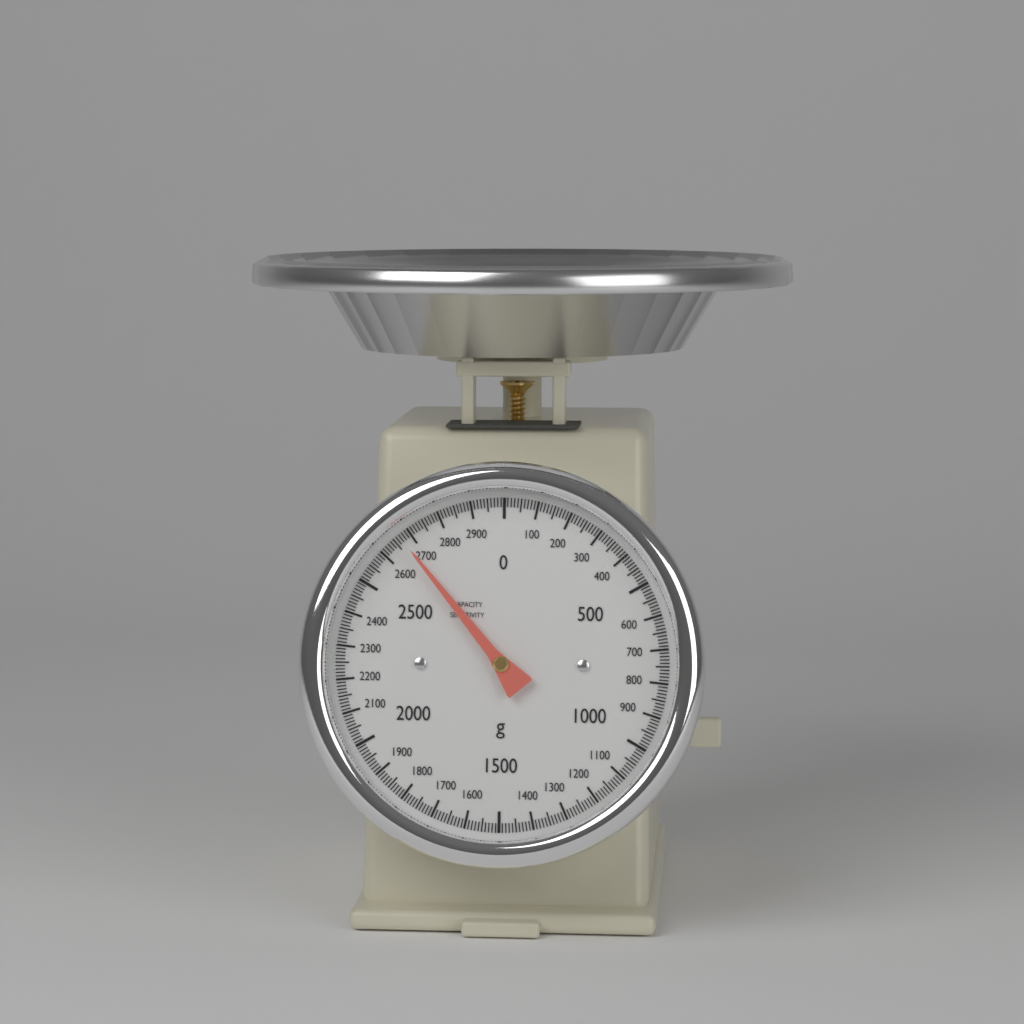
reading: 2670 g
